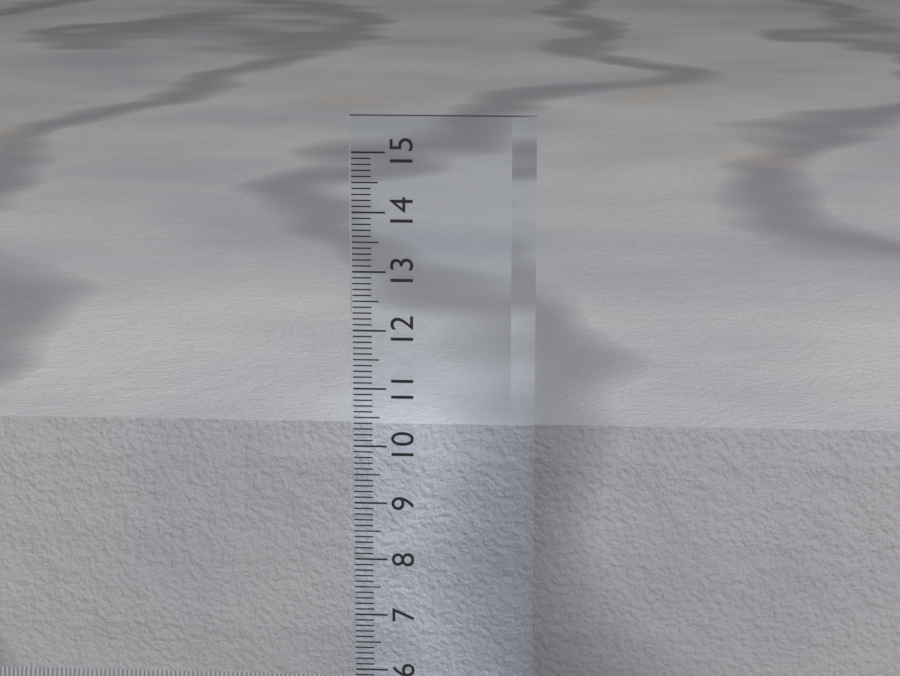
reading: 10.3 cm
